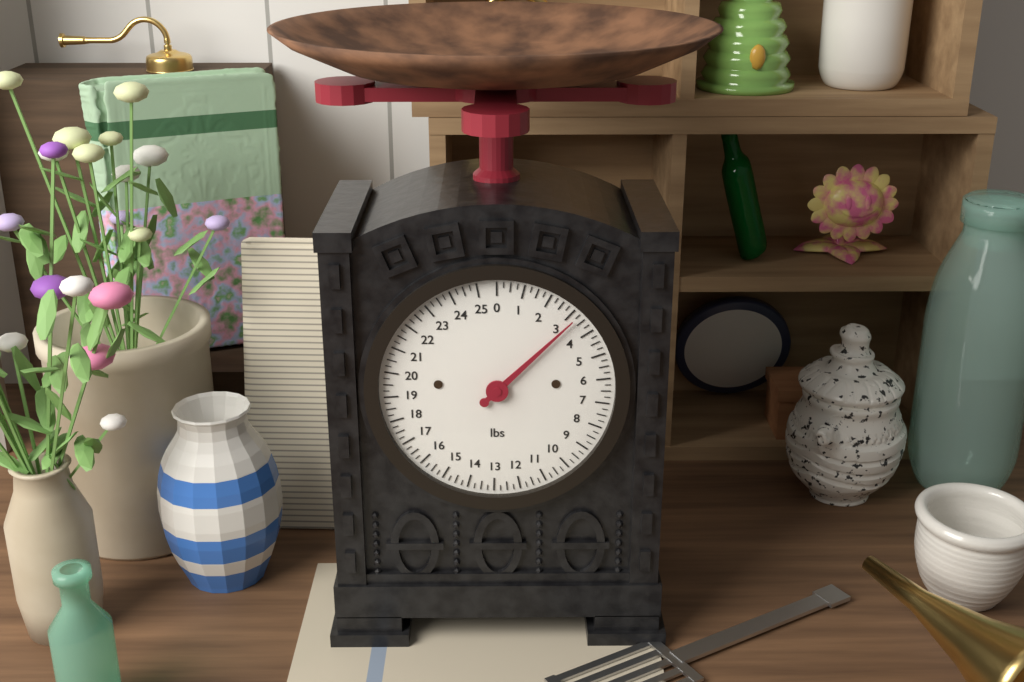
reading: 3.25 lbs
